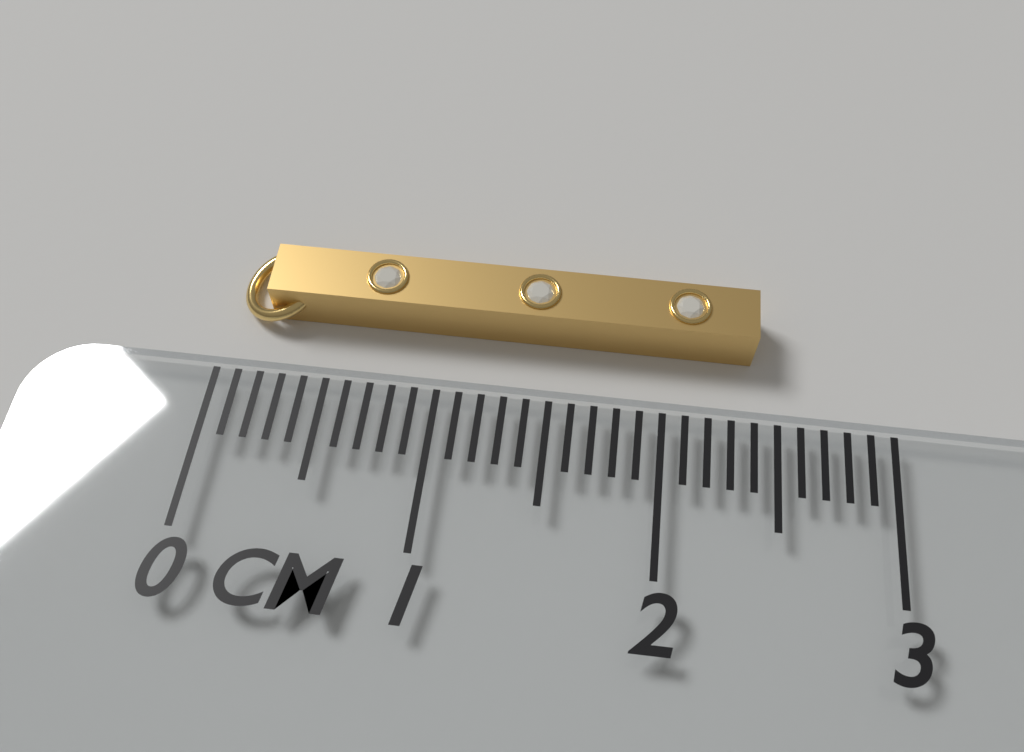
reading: 2.4 cm
